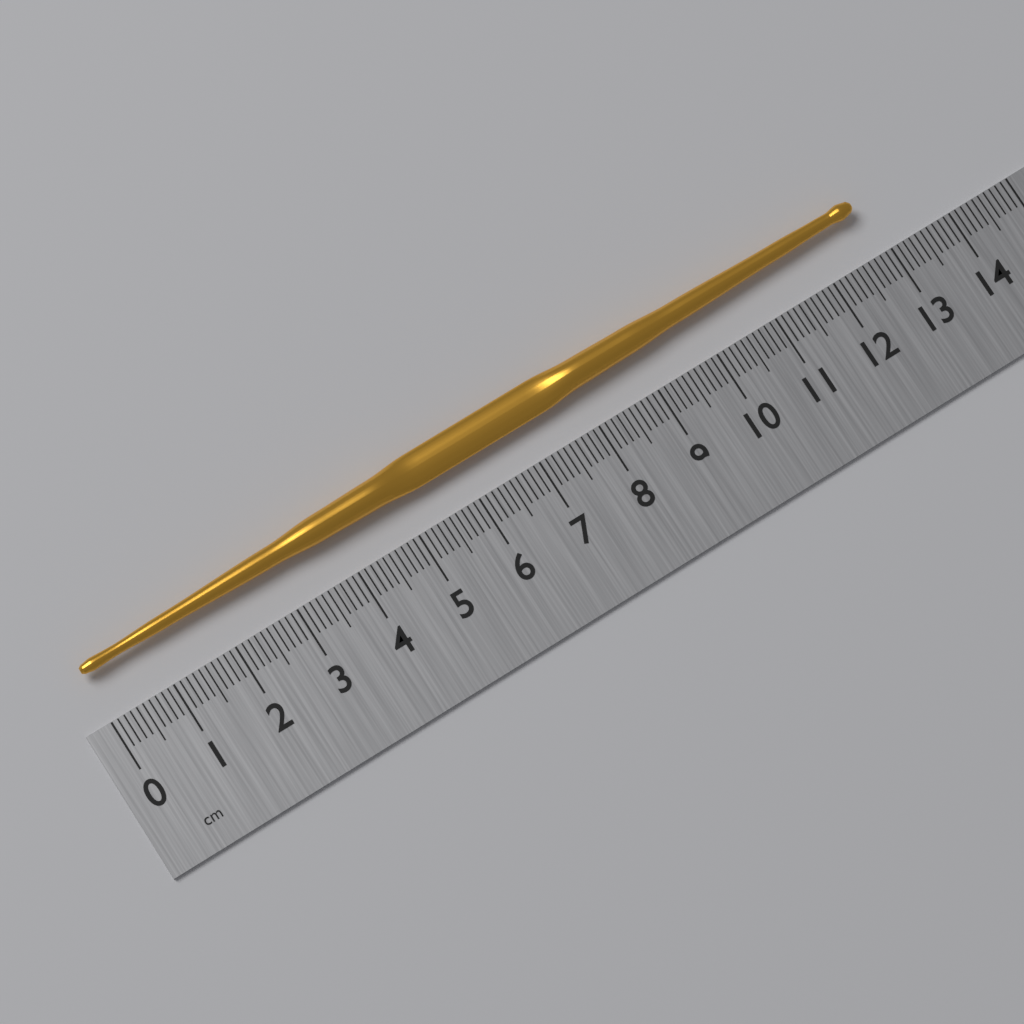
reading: 12.8 cm
